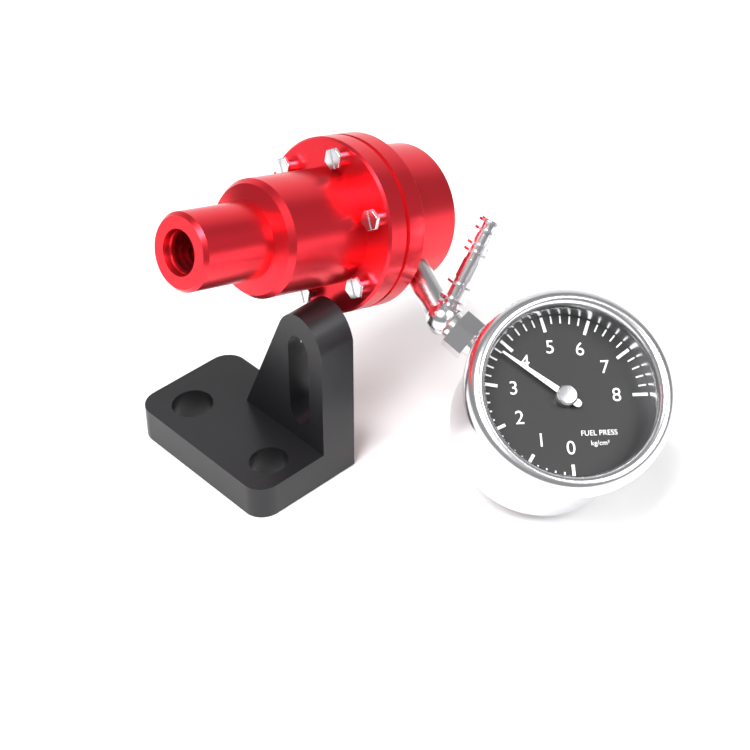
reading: 3.8 kg/cm²
